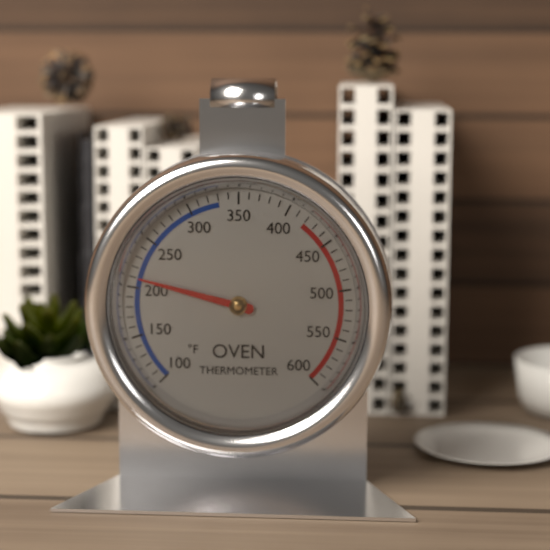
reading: 210 °F
